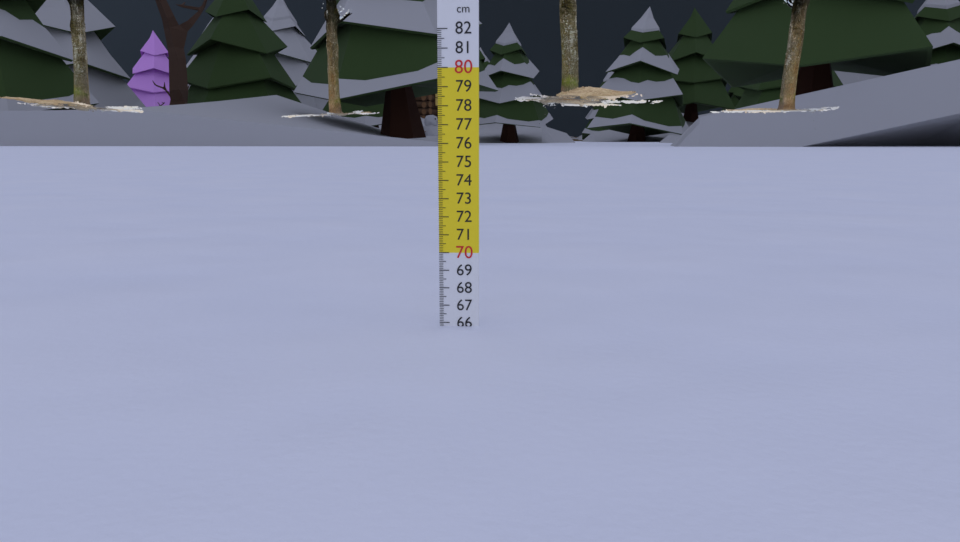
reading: 65.8 cm
